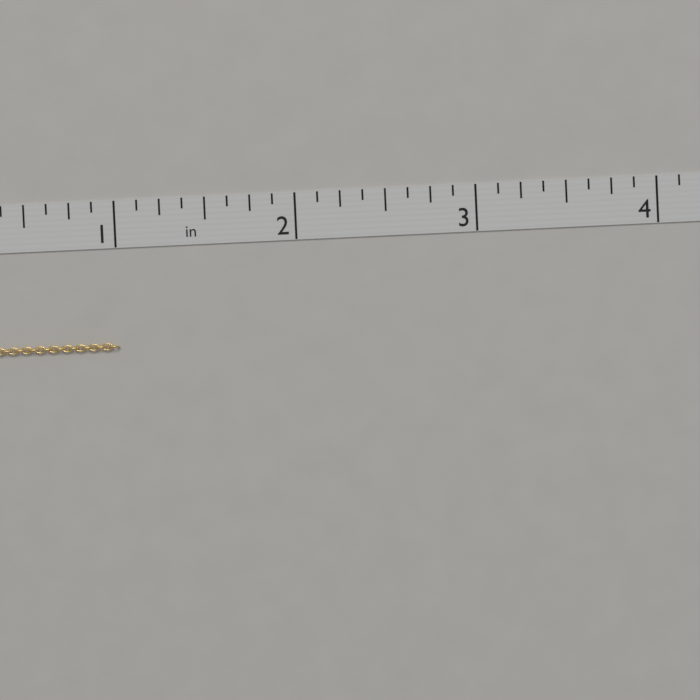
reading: 1.000 in
